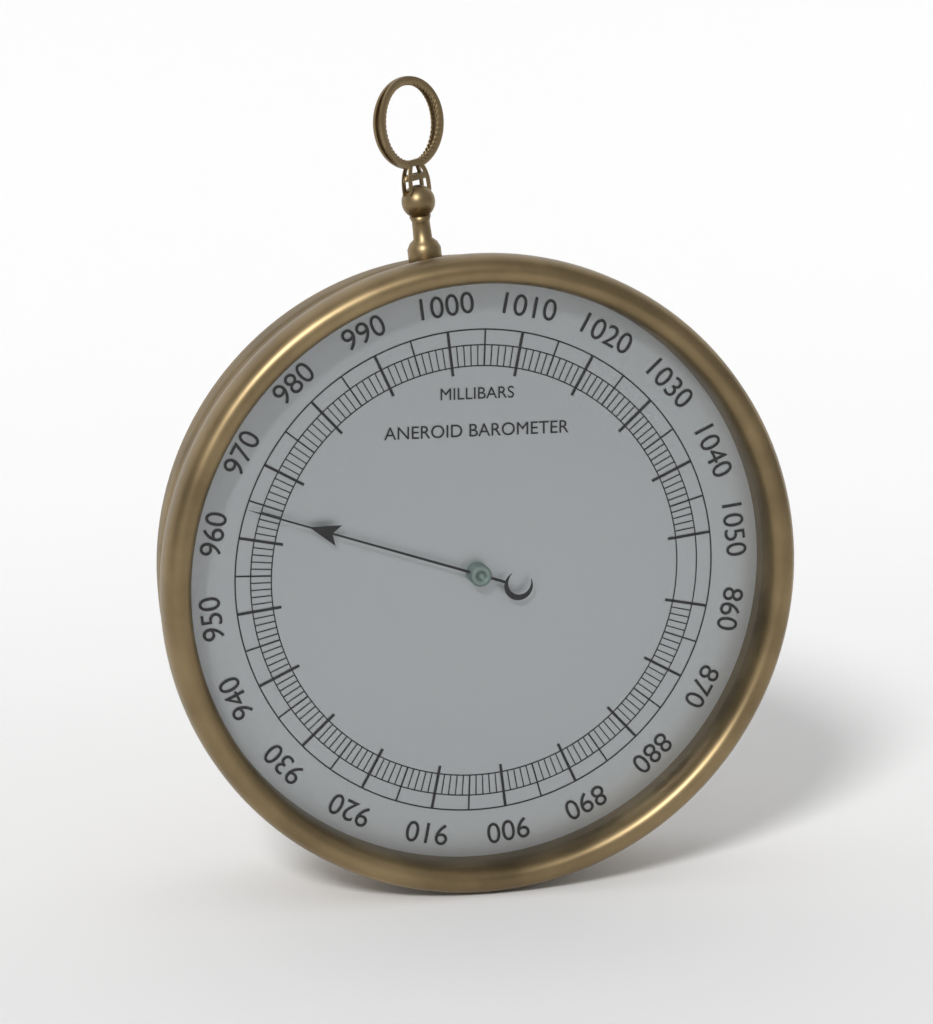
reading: 964 mbar
